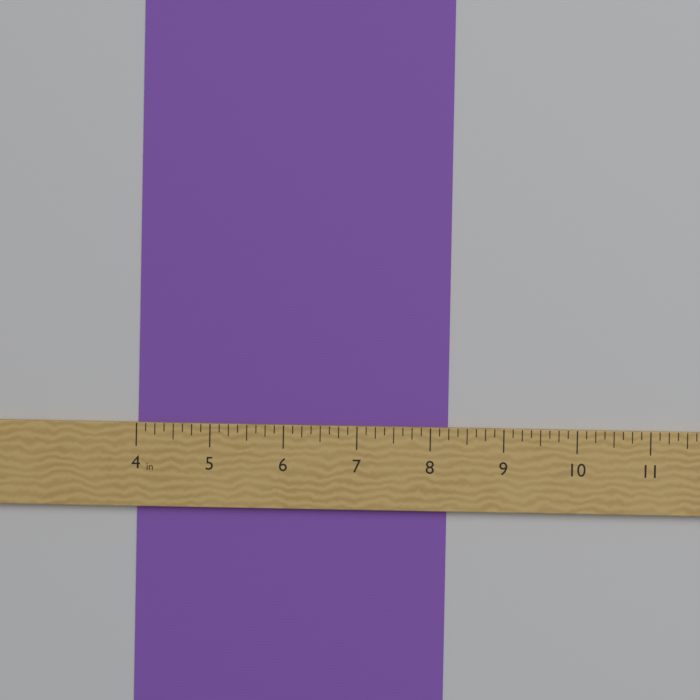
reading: 8.250 in
